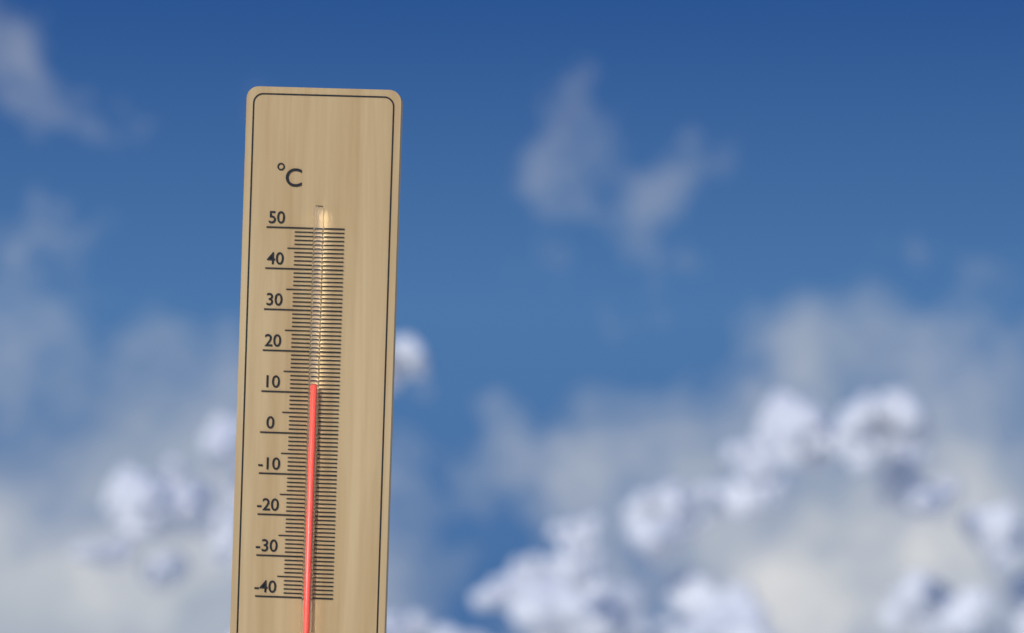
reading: 12 °C
